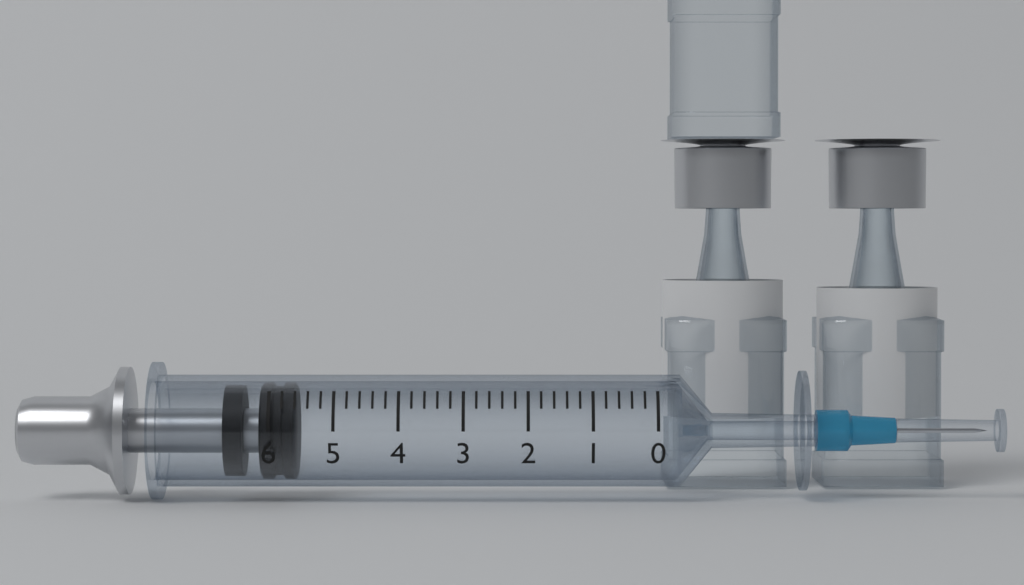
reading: 5.6 (no unit)
